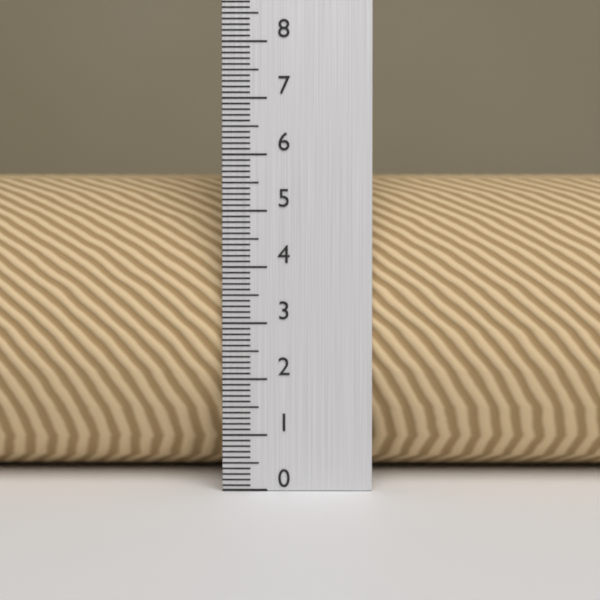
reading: 5.7 (no unit)
